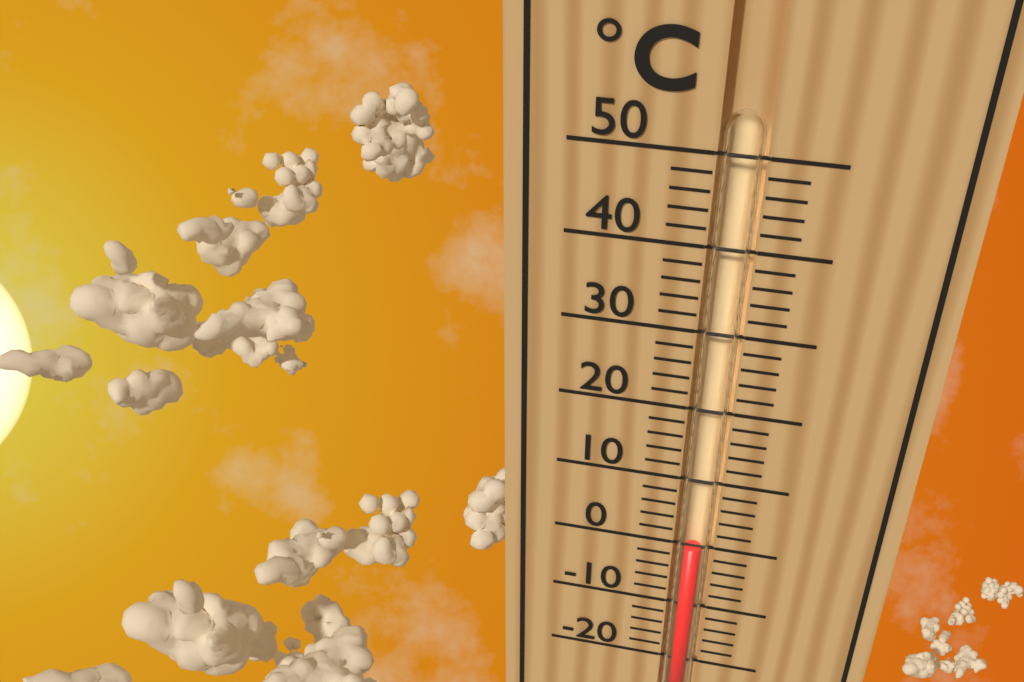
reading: 0 °C
